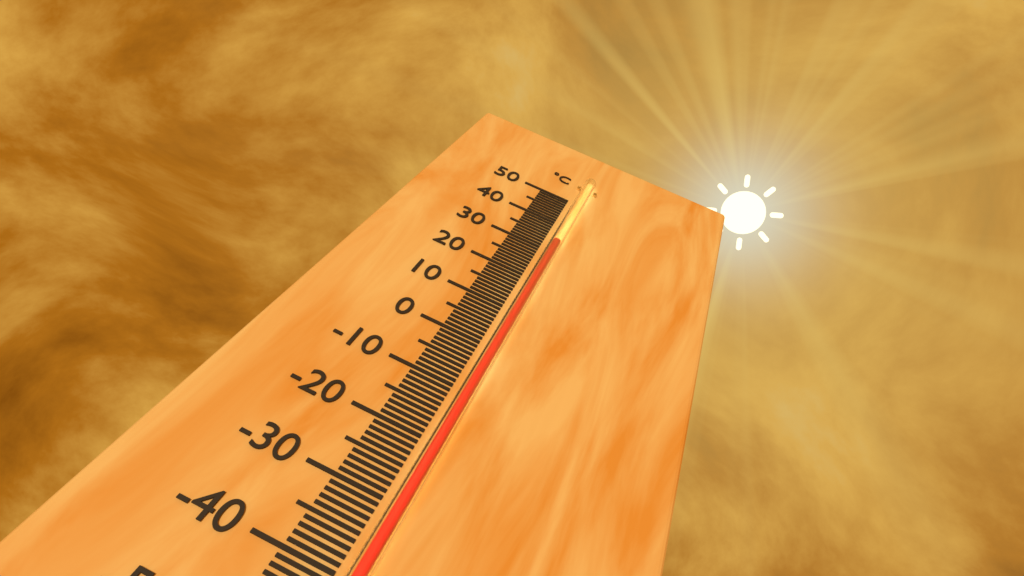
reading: 32 °C
